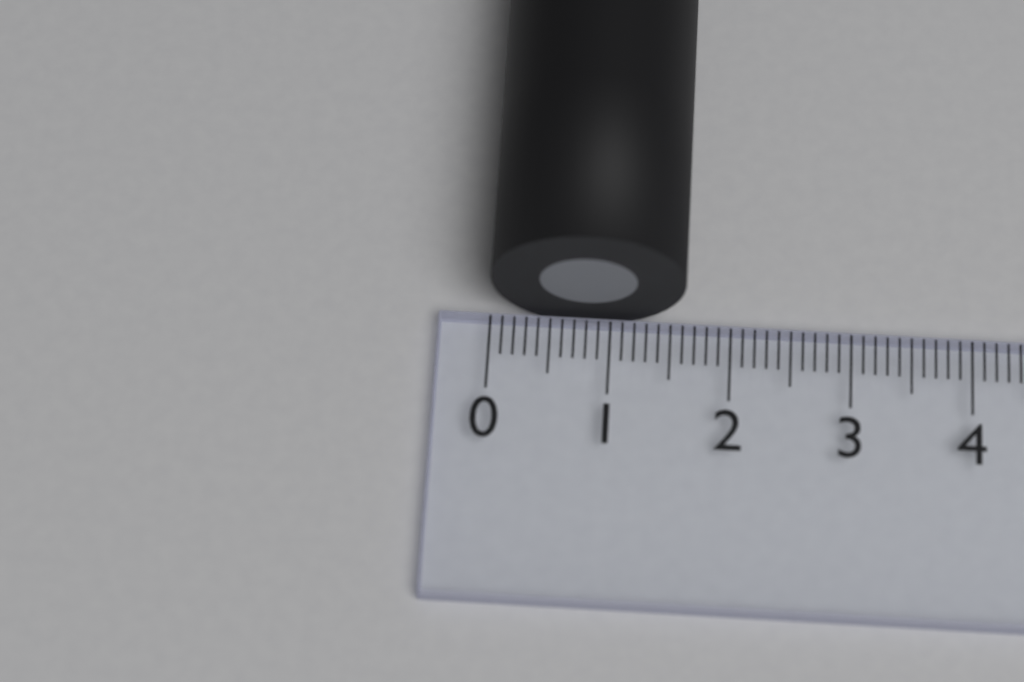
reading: 1.6 (no unit)
